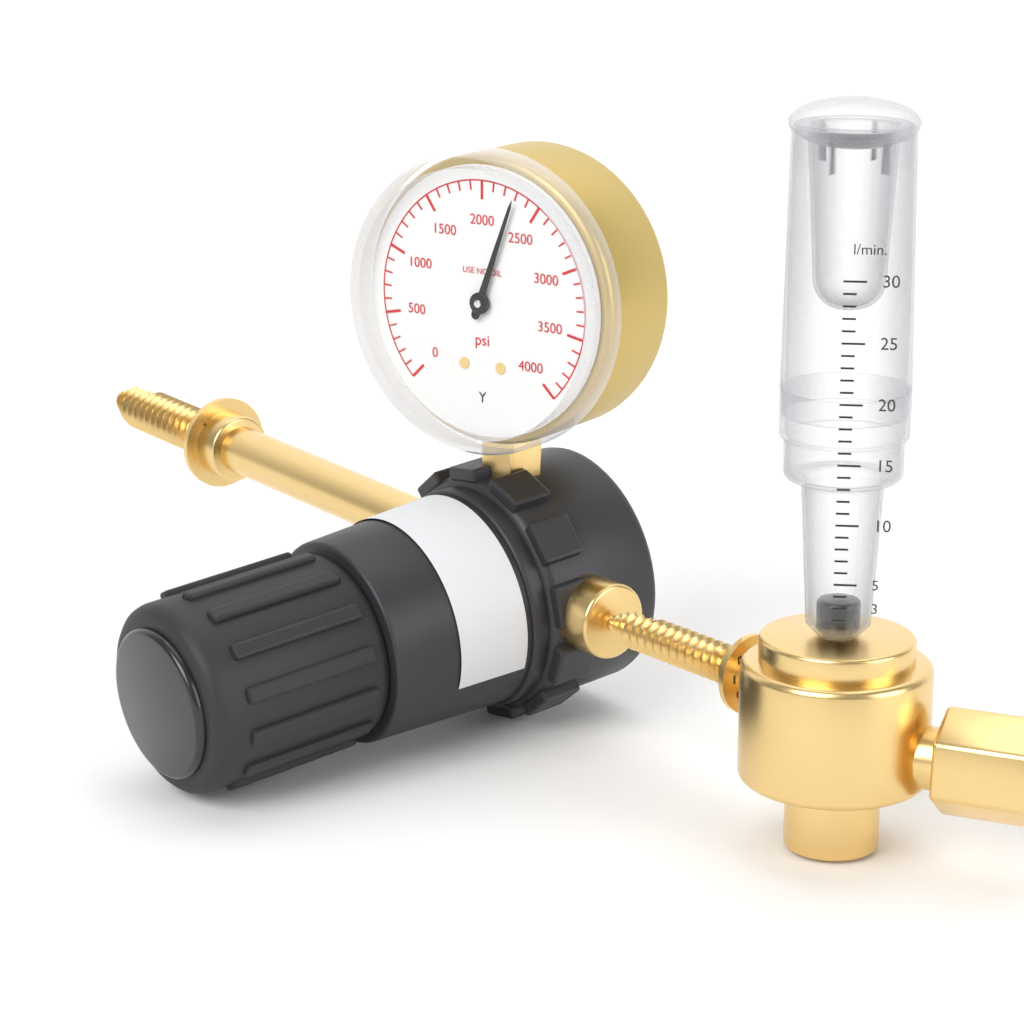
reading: 2300 psi
